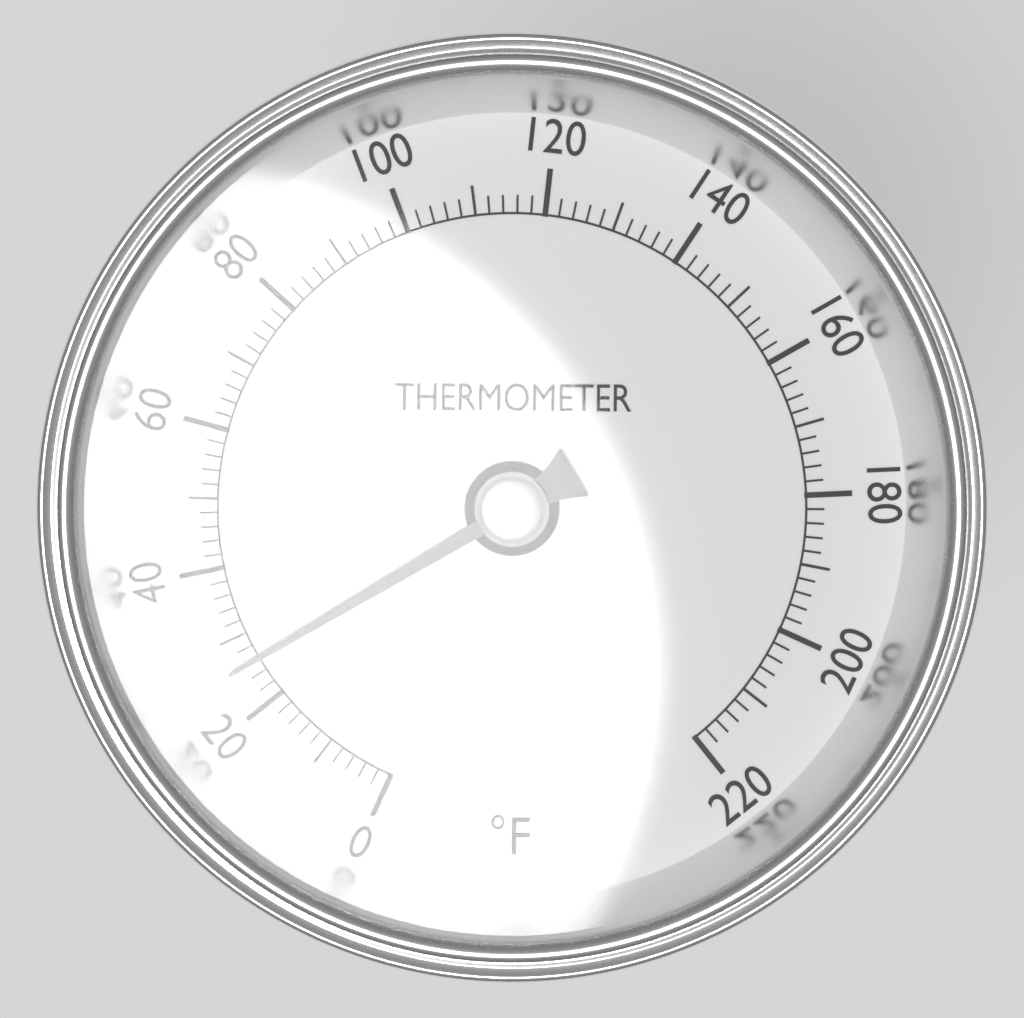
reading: 26 °F
